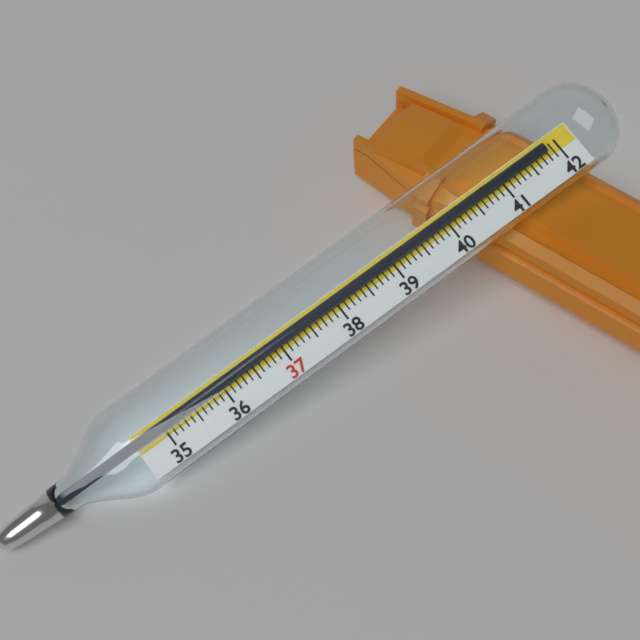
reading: 41.8 (no unit)
